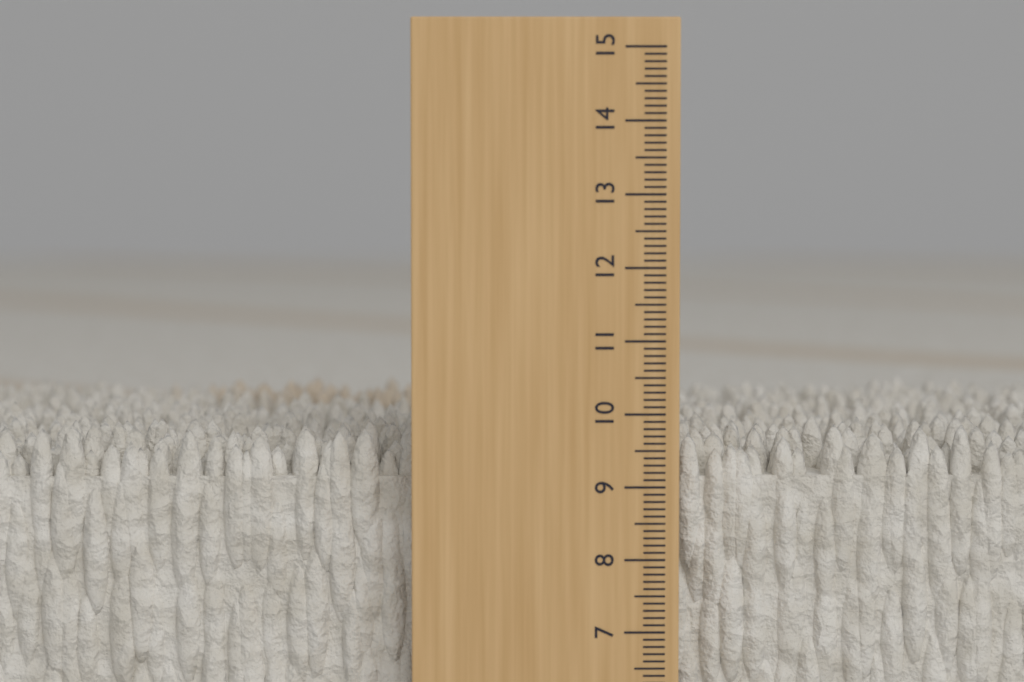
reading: 9.8 cm
